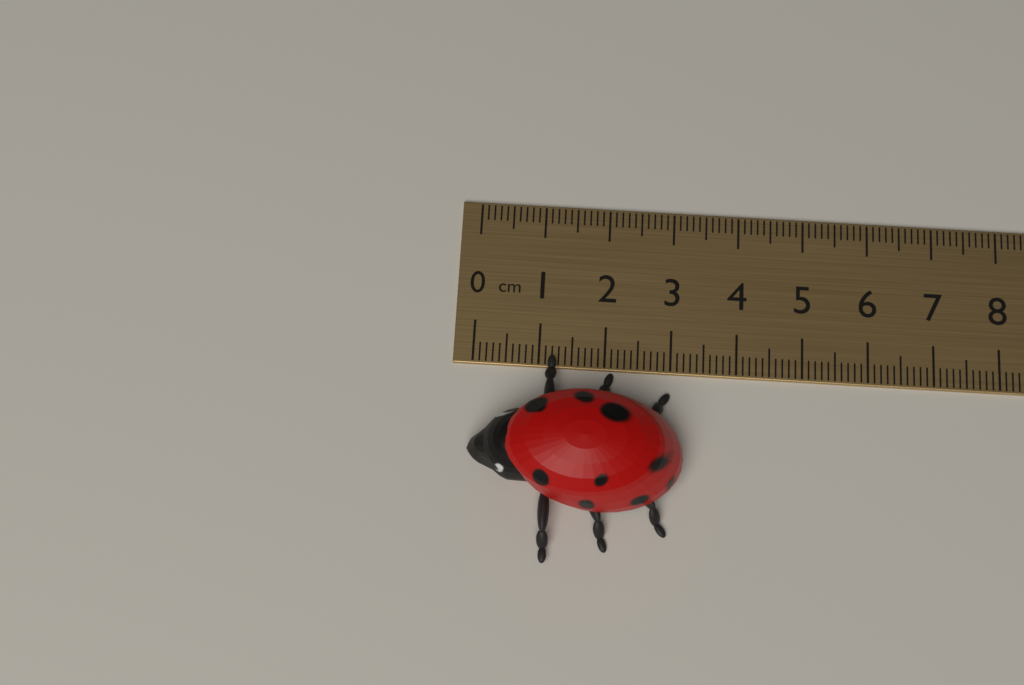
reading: 3.2 cm
